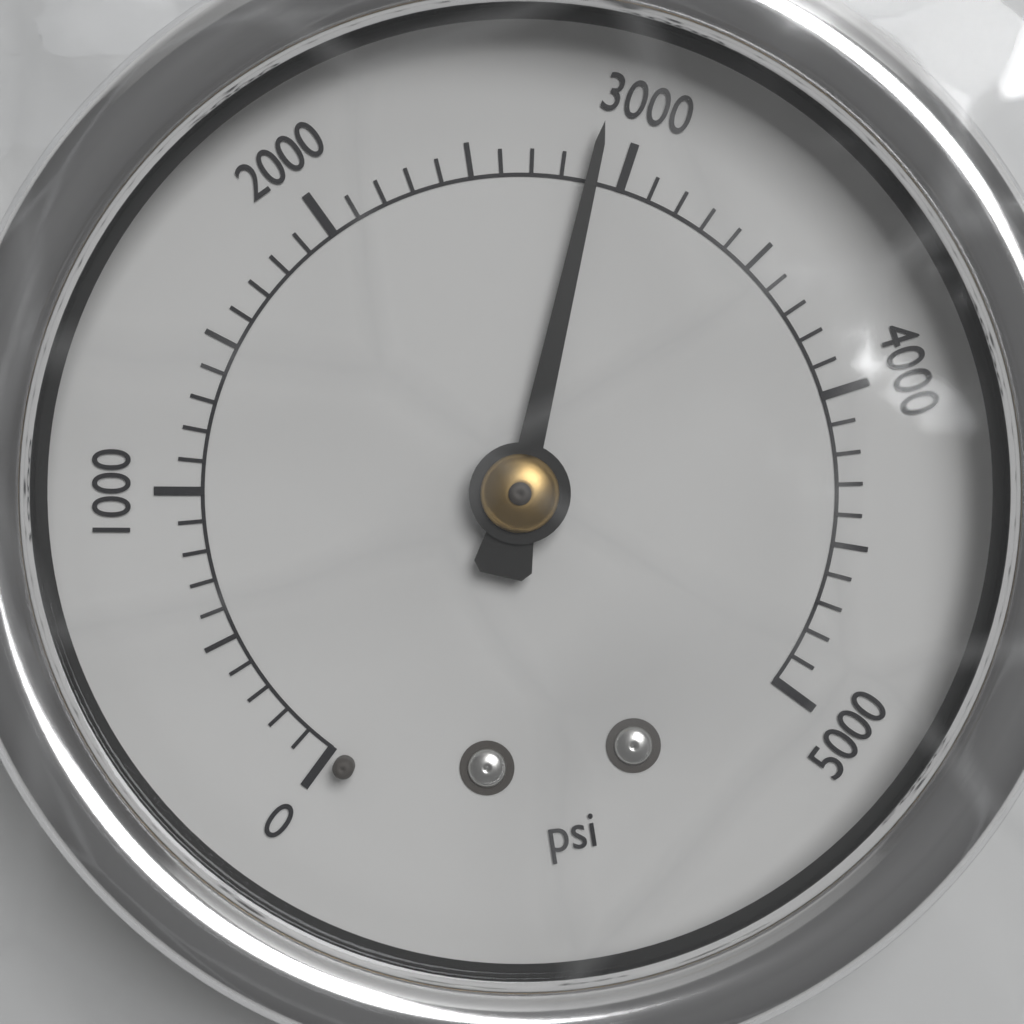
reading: 2900 psi
